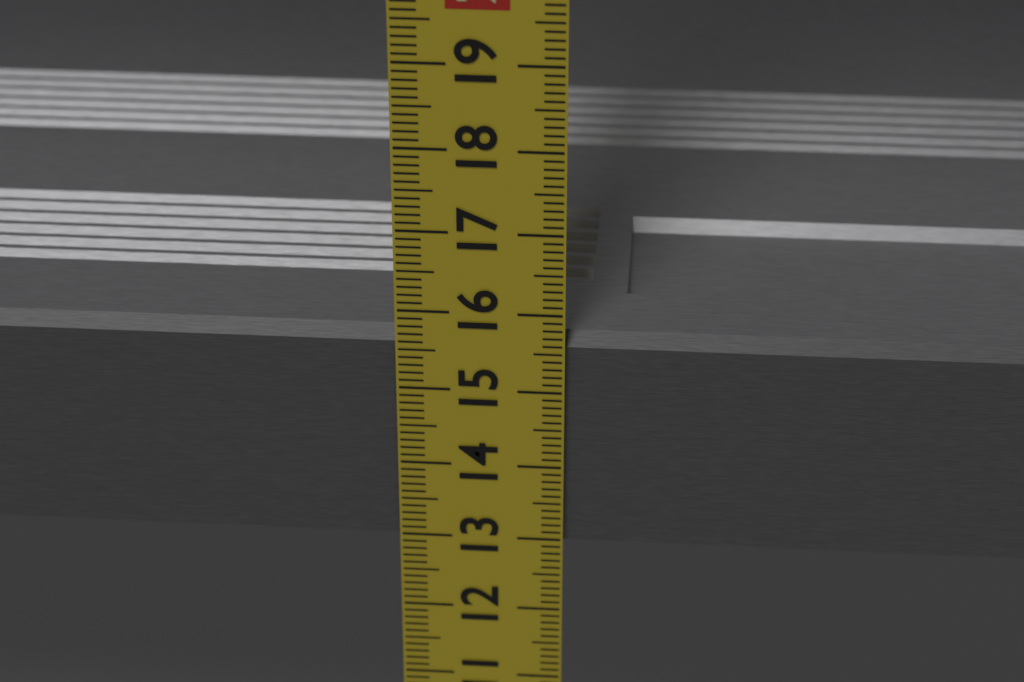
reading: 15.7 cm
